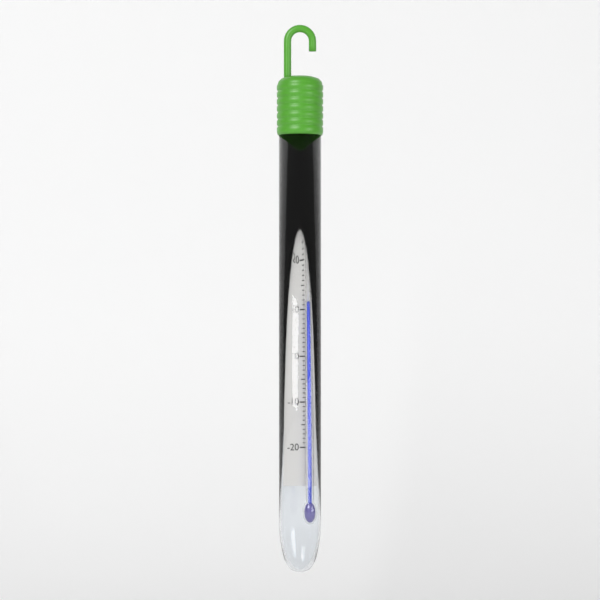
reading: 12 °C
